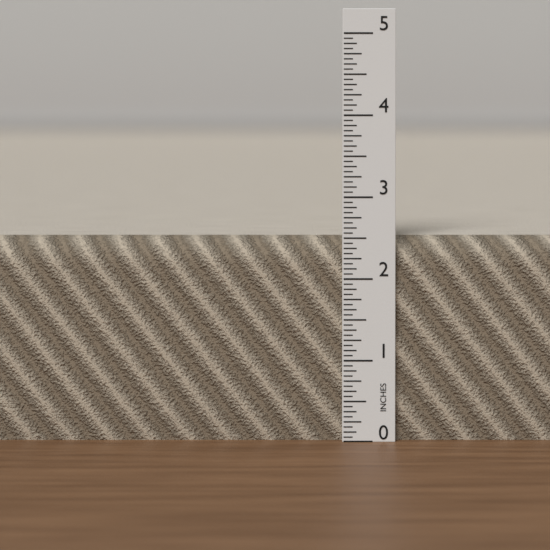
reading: 2.5000 in
